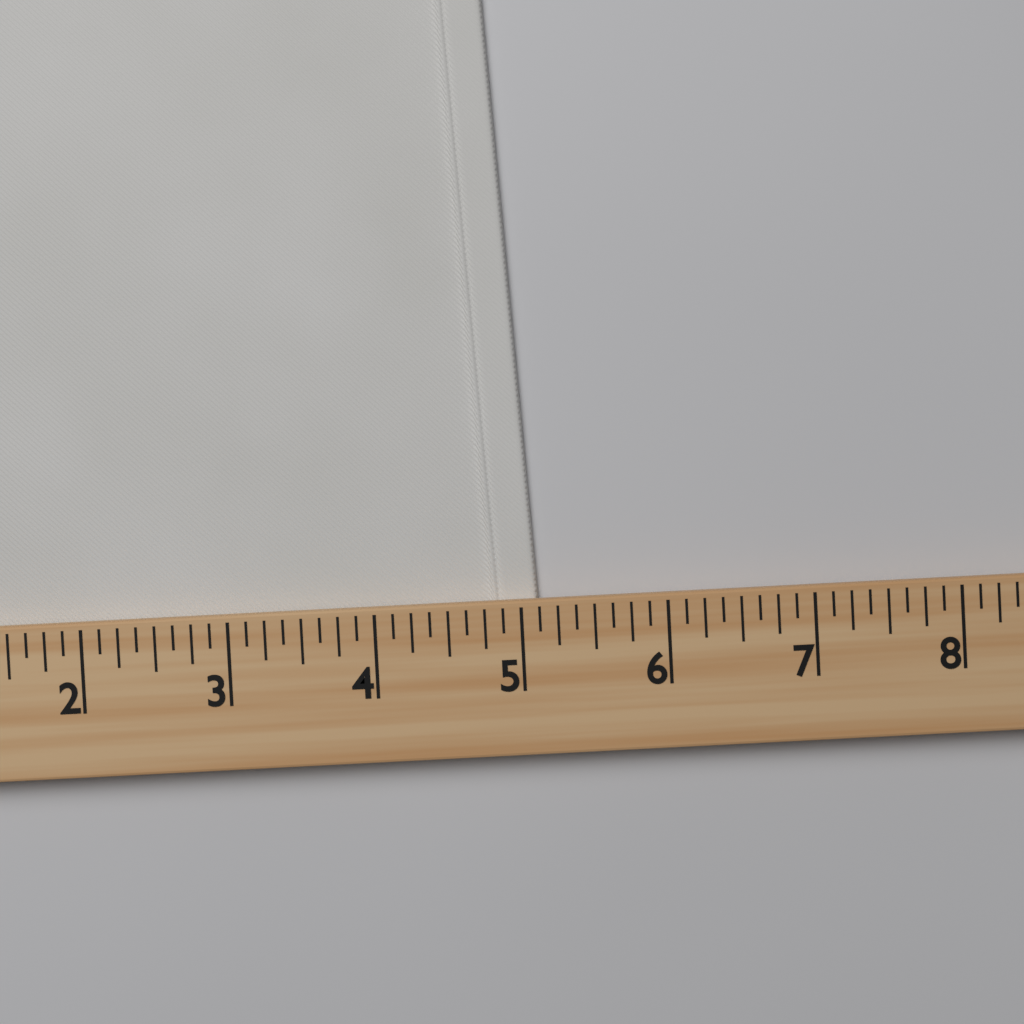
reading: 5.125 (no unit)
